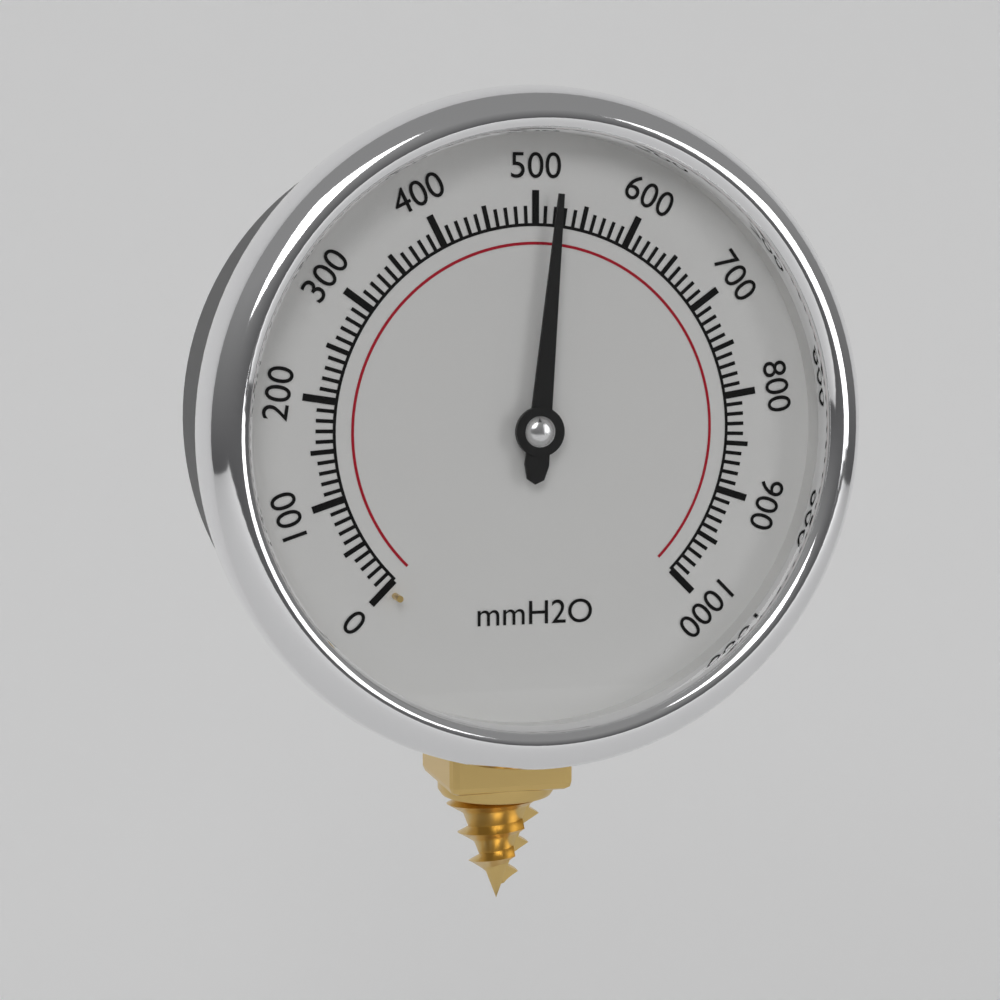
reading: 520 mmH2O
